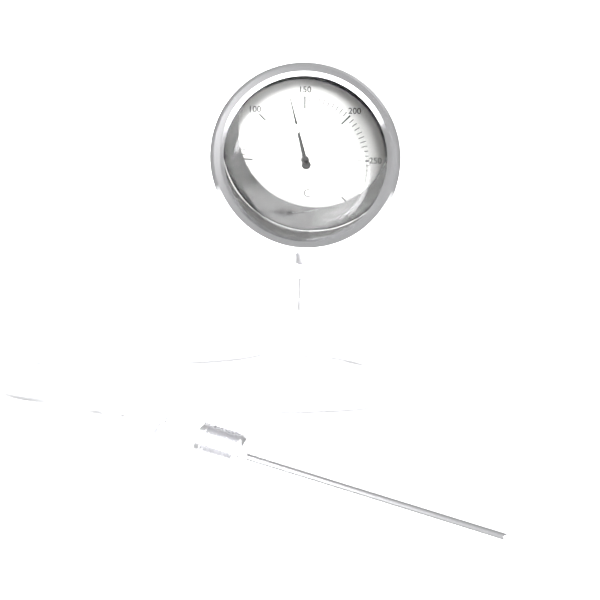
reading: 135 °C
